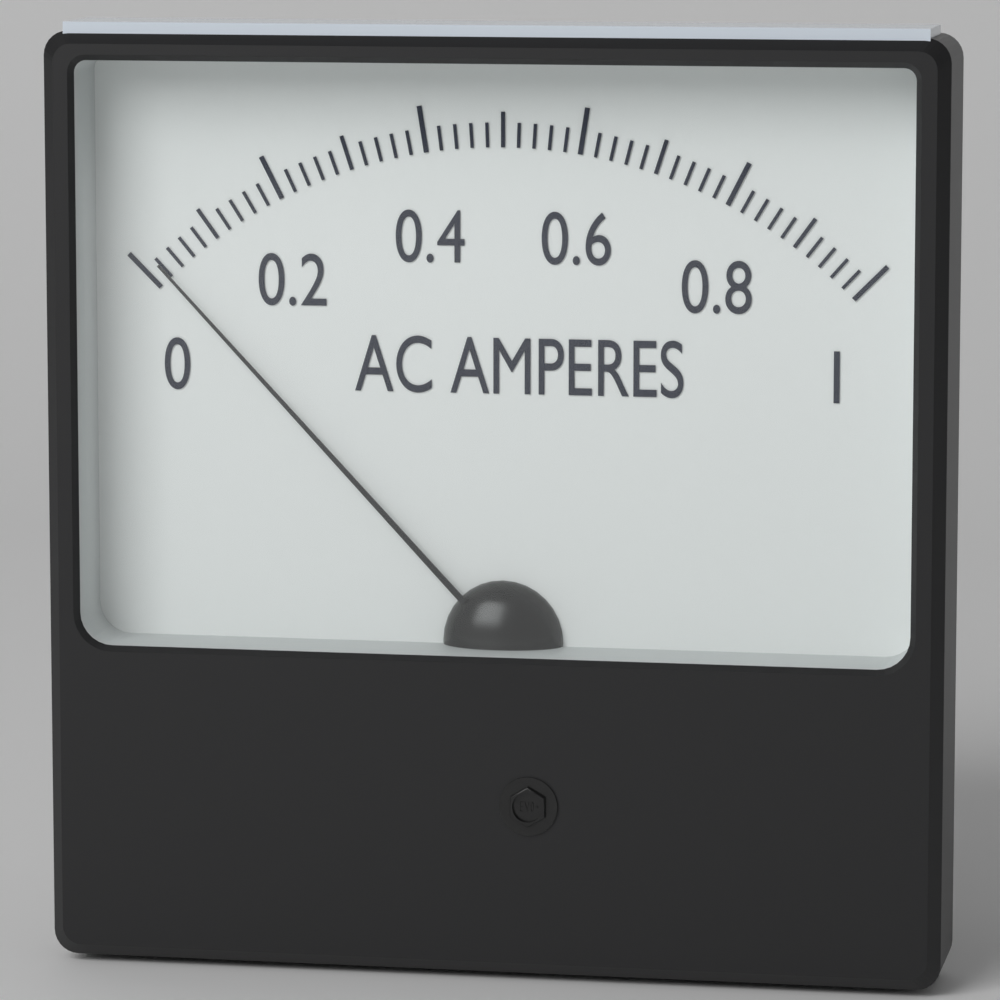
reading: 0.02 A
